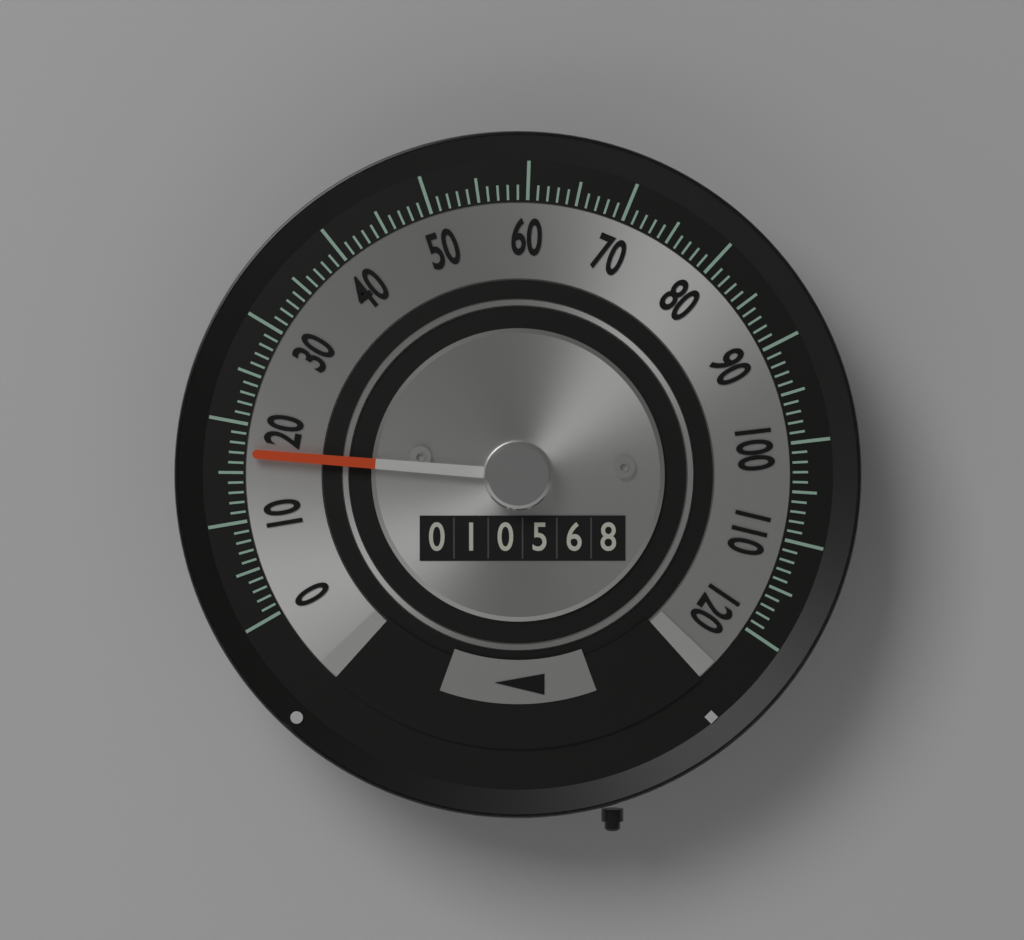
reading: 17 (no unit)
